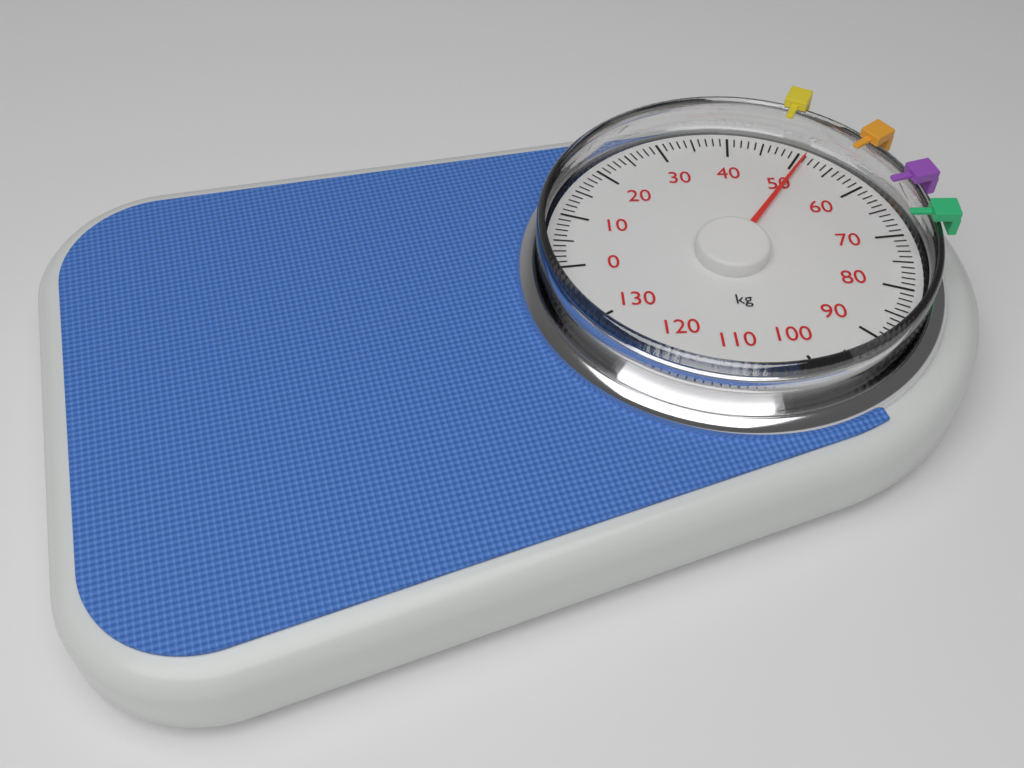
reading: 51 kg
